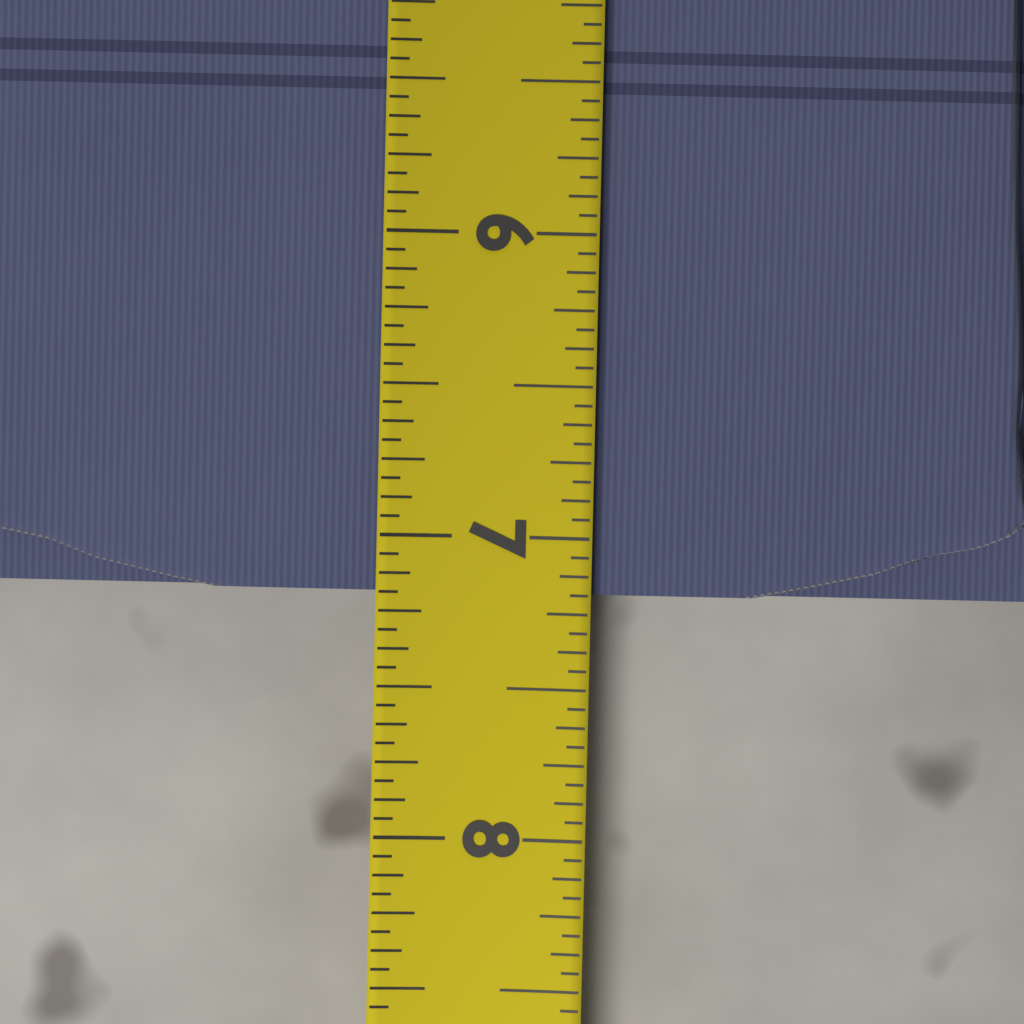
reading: 7.1875 (no unit)
